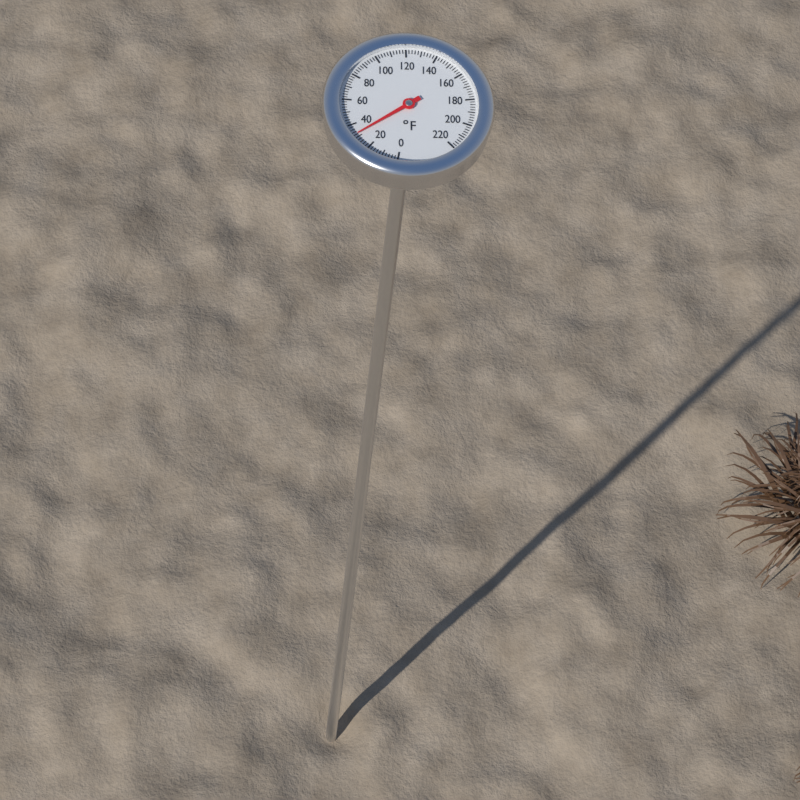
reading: 32 °F
